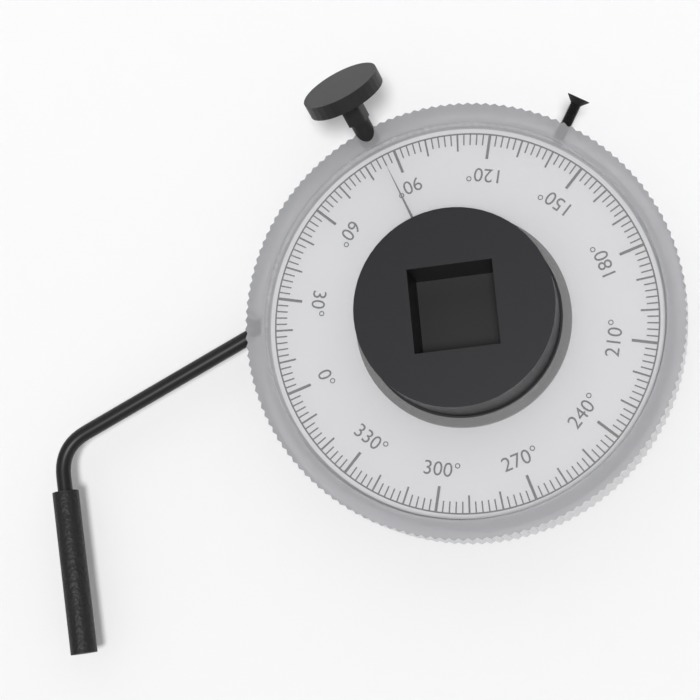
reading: 86 °
